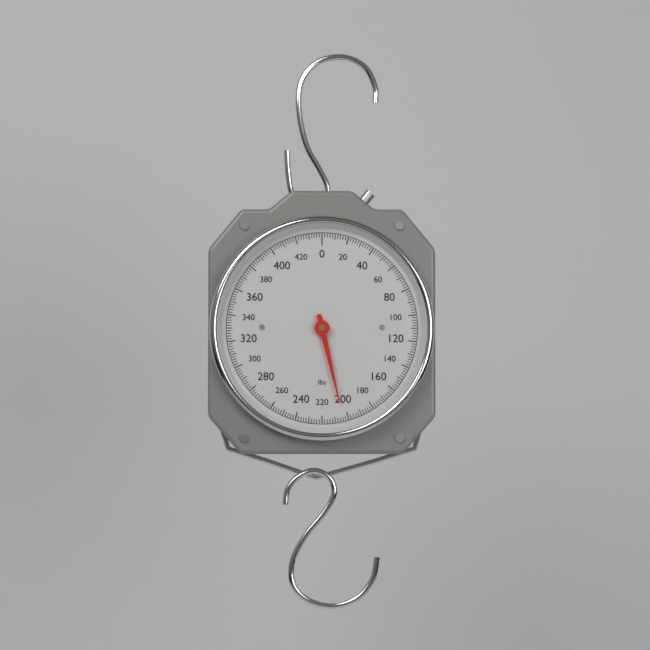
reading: 204 lbs
